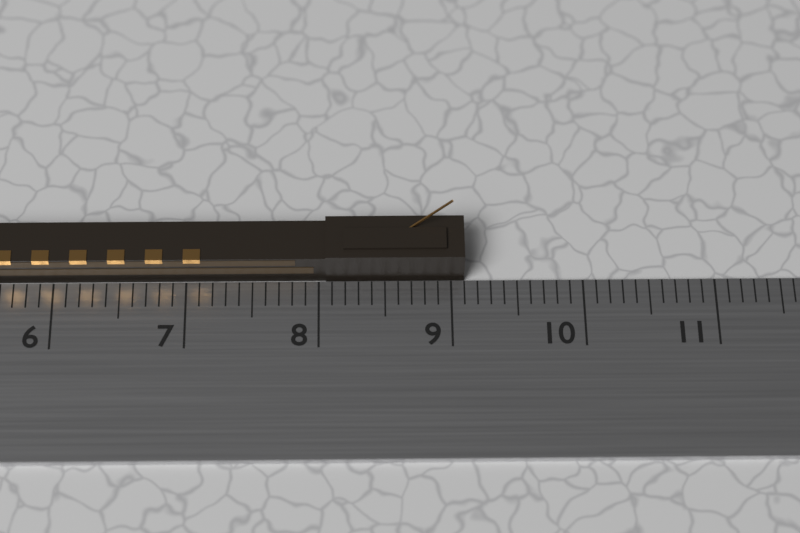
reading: 9.1 cm
